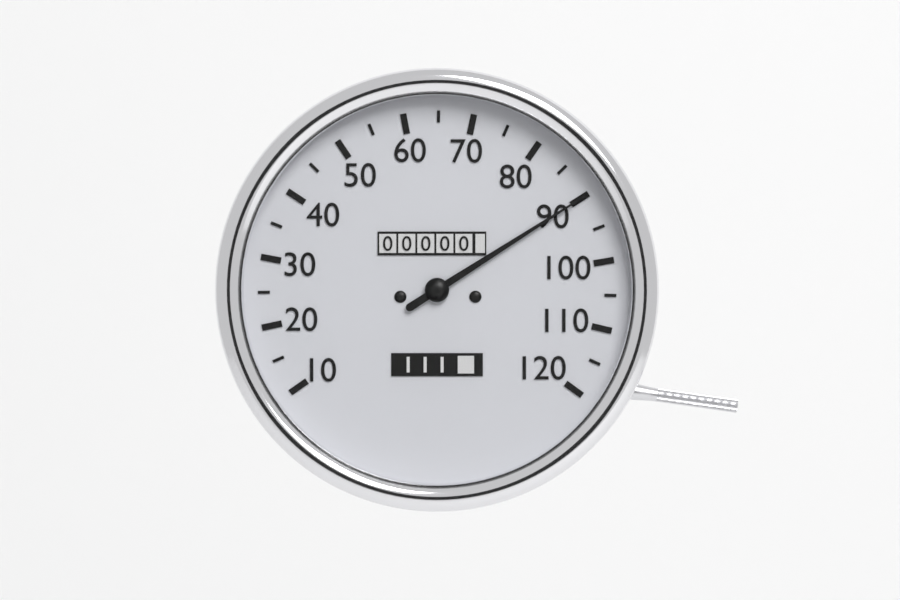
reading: 90 (no unit)
